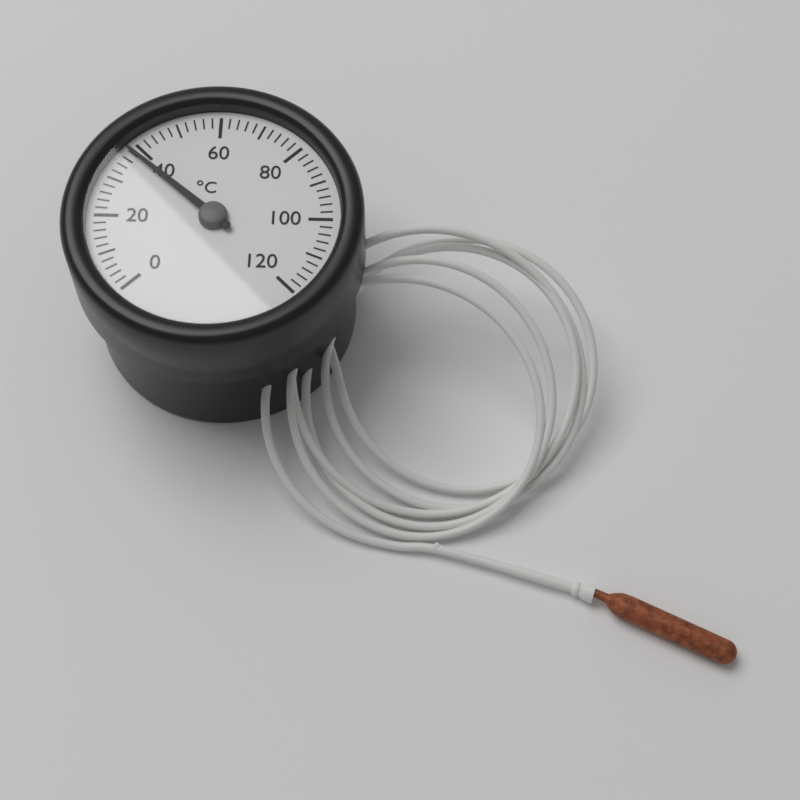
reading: 38 °C
